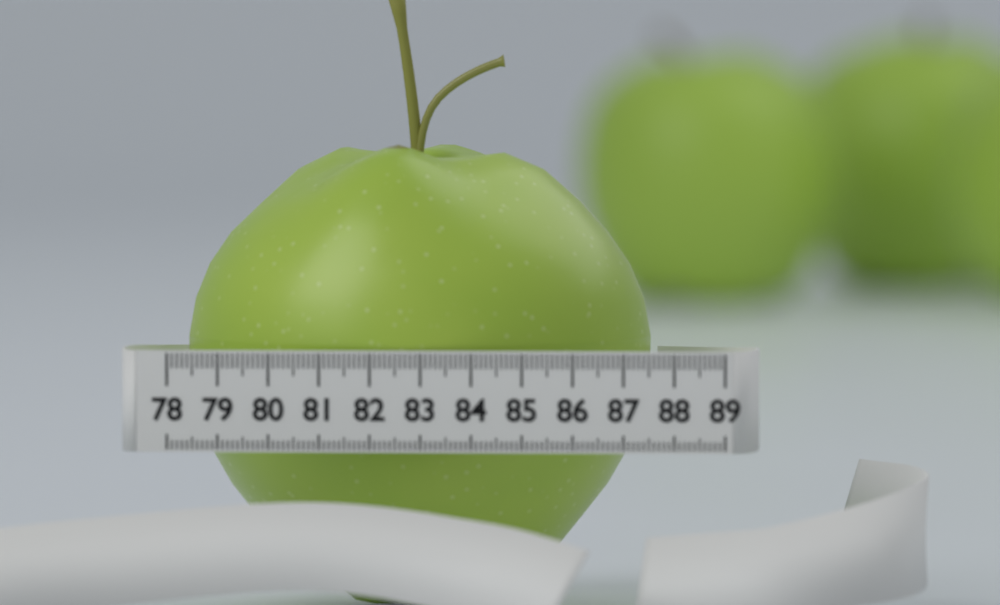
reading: 87.3 (no unit)
